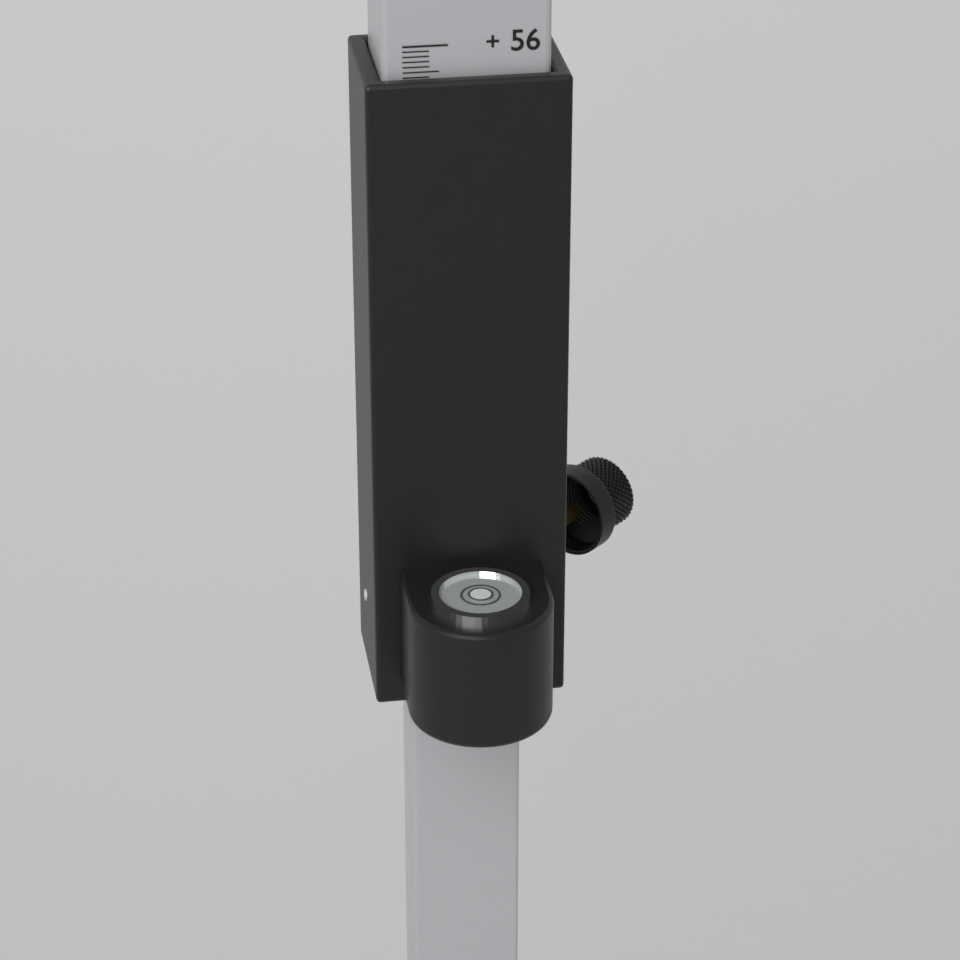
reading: 56.6 (no unit)
